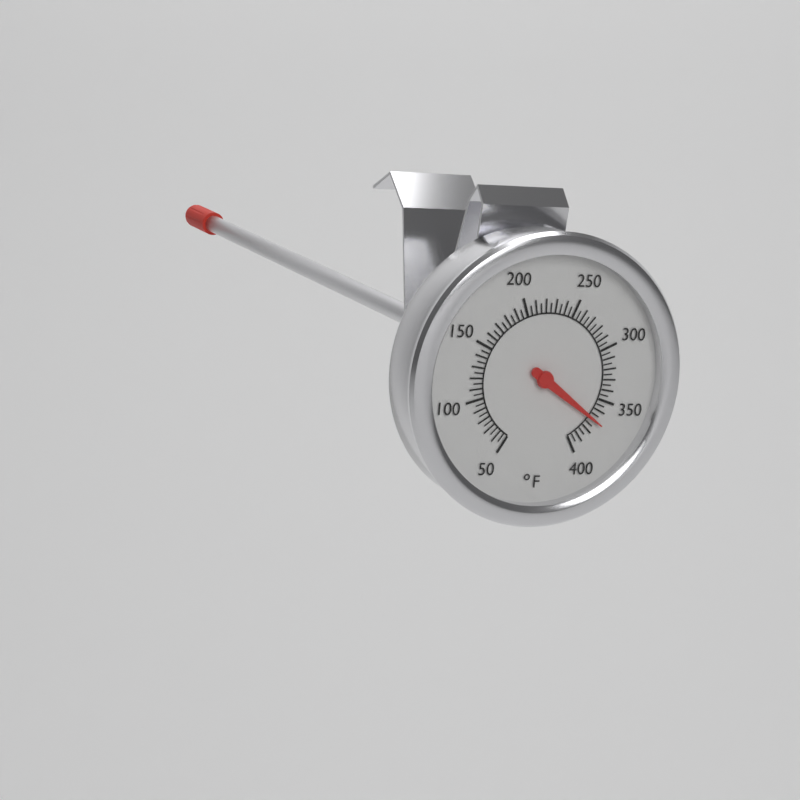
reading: 370 °F
